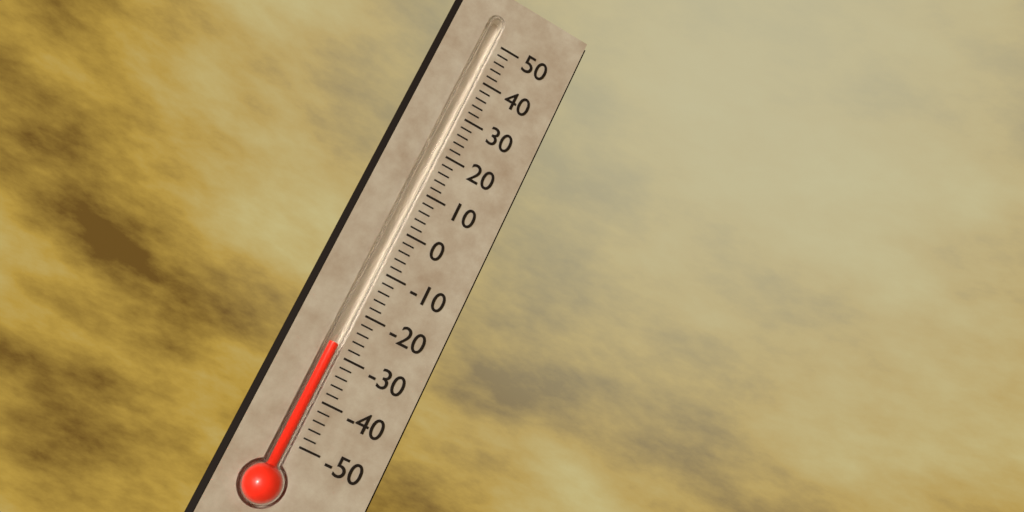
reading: -28 (no unit)
